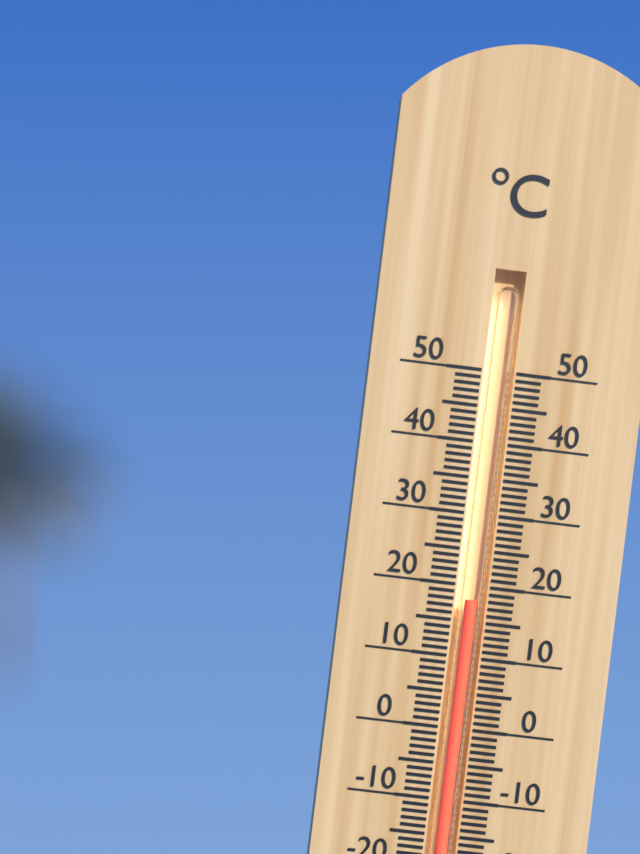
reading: 18 °C
